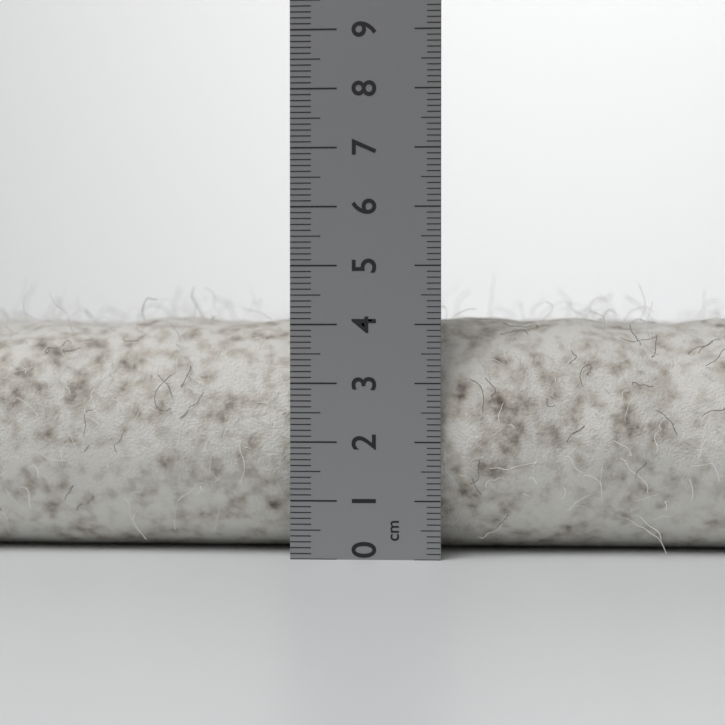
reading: 4.2 cm
